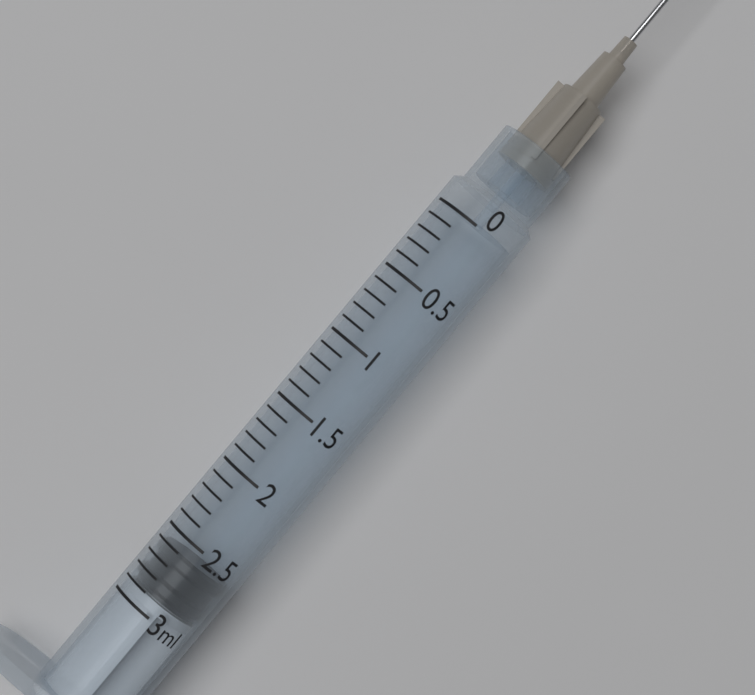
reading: 2.6 ml
